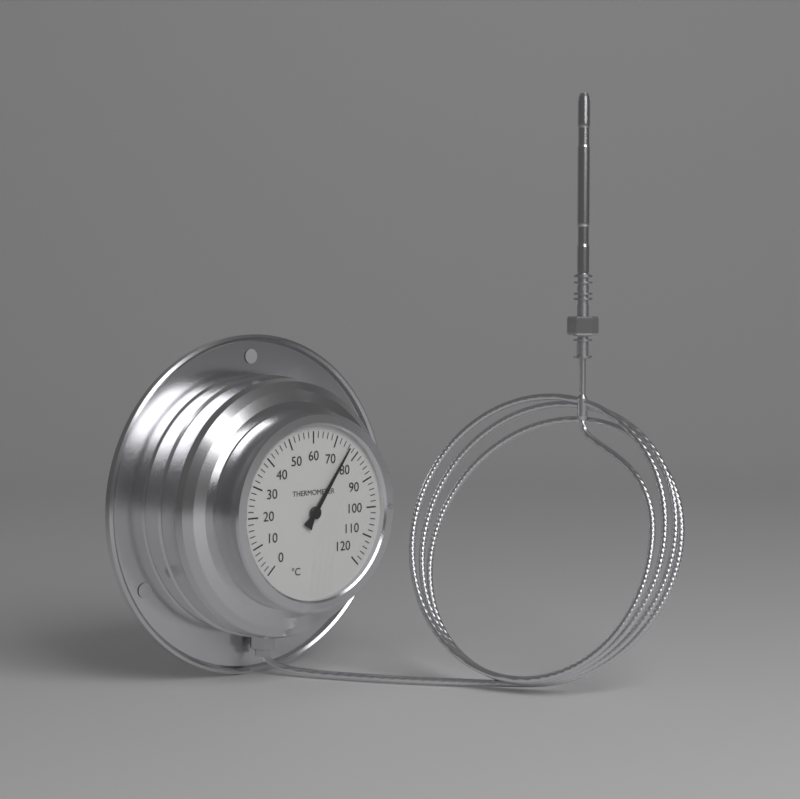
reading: 76 °C
